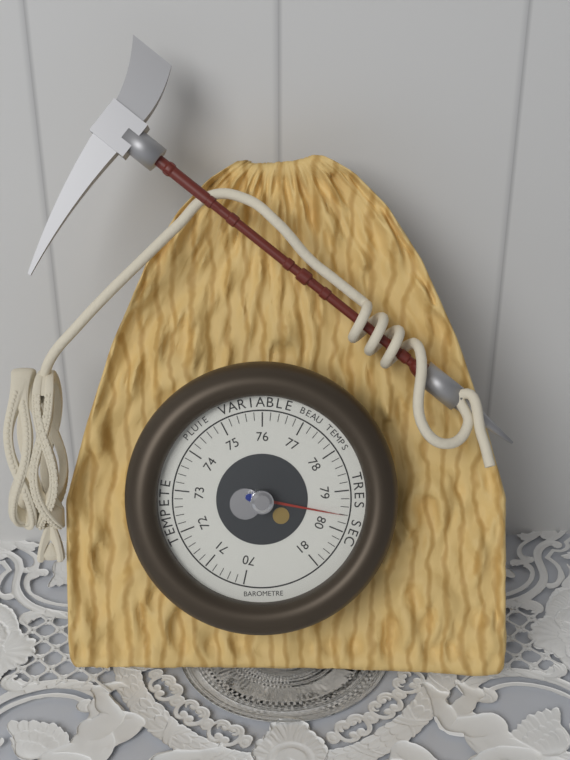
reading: 79.6 (no unit)
